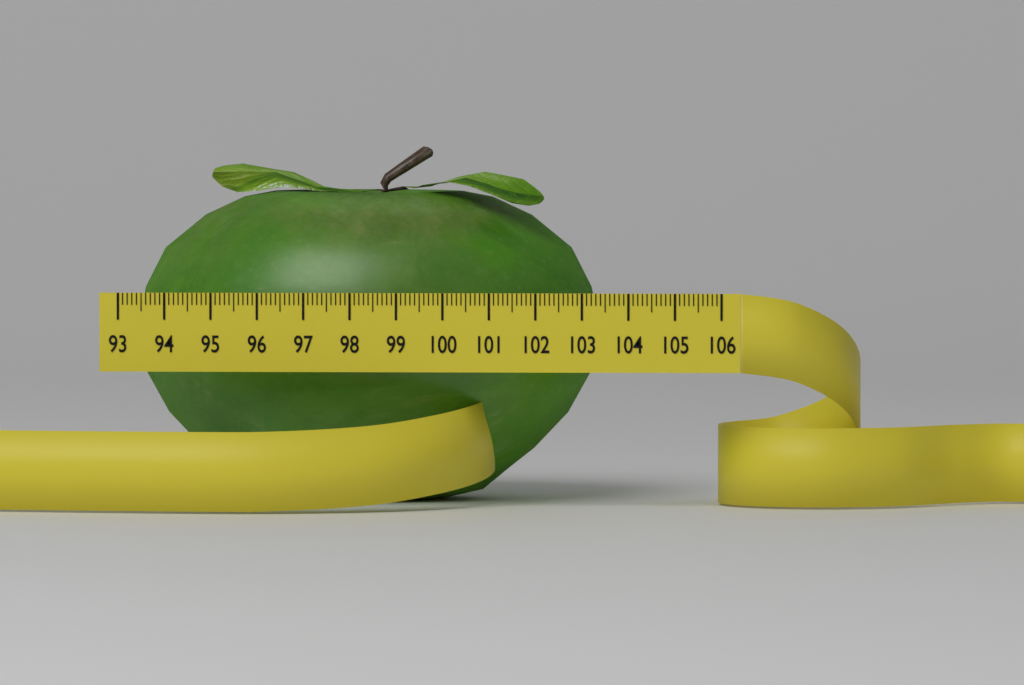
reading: 103.2 (no unit)
